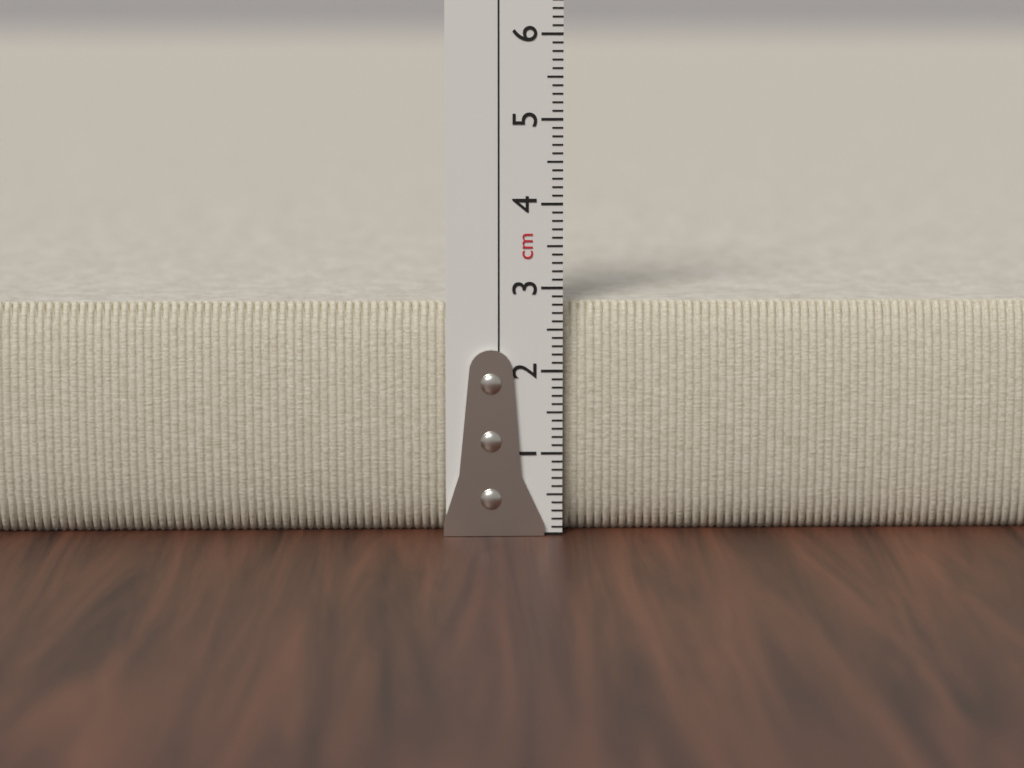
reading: 2.8 cm
